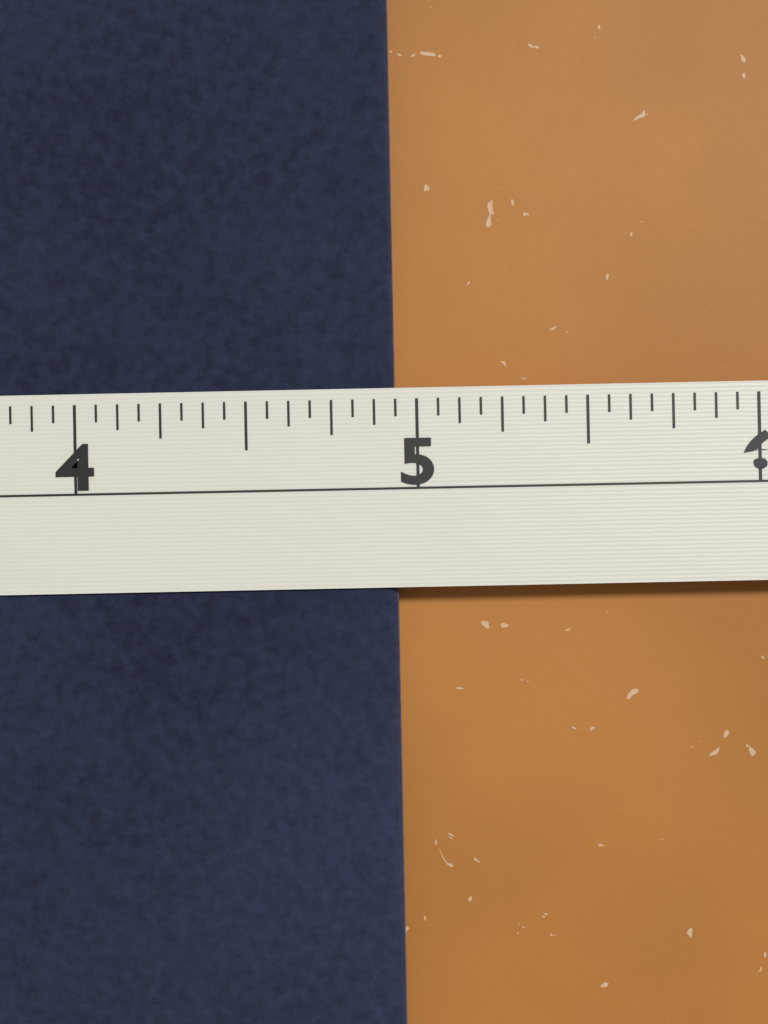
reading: 4.9375 in
